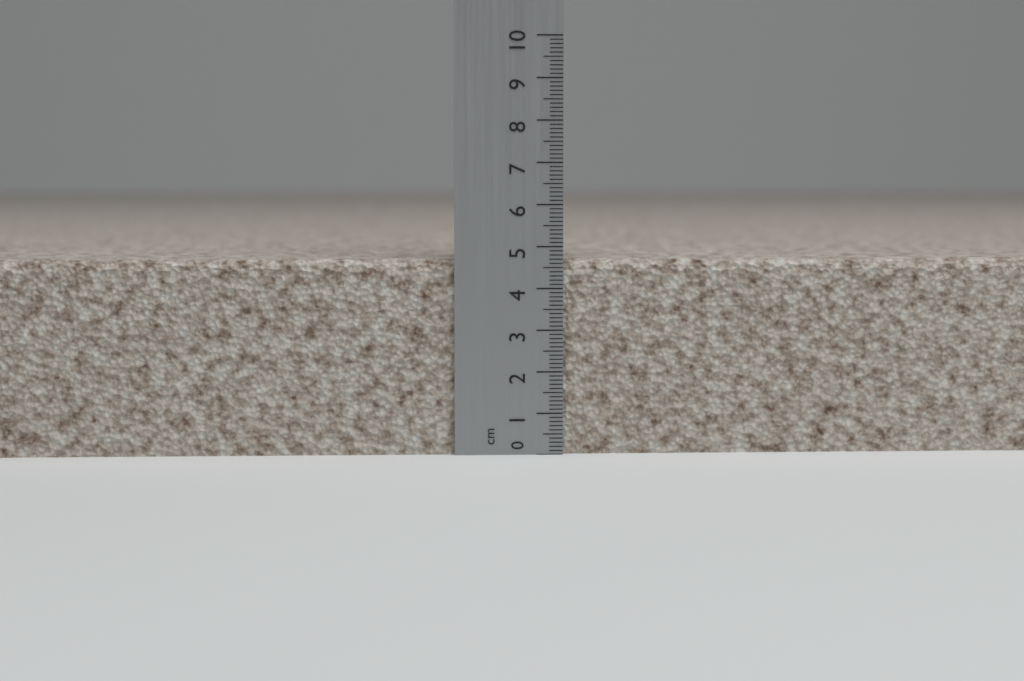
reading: 4.7 cm
